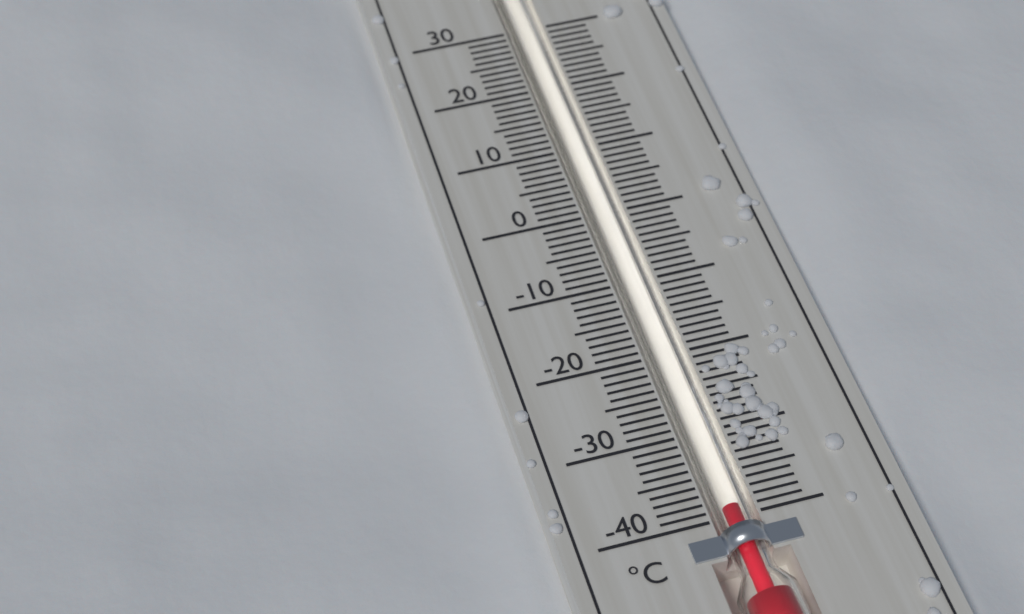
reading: -39 °C
